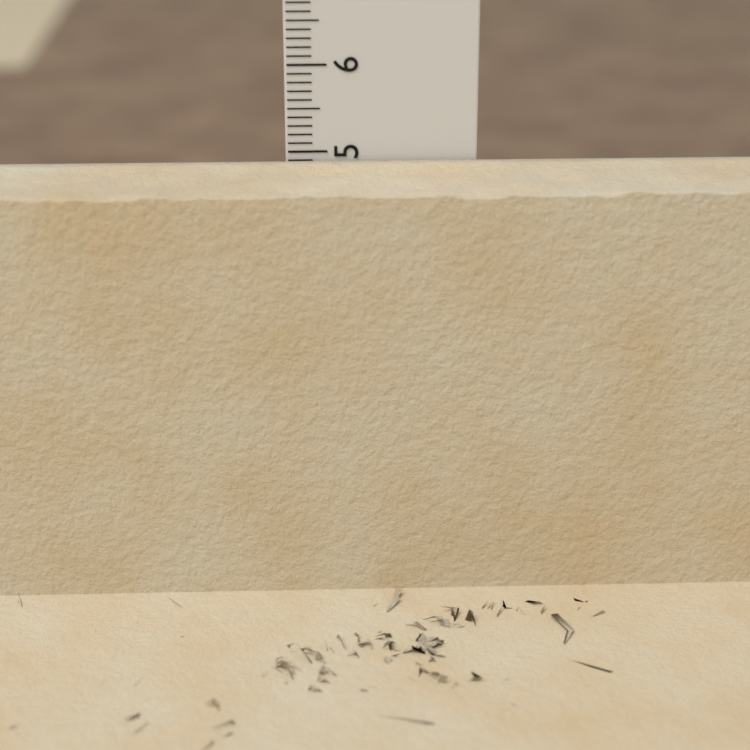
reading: 4.9 cm
